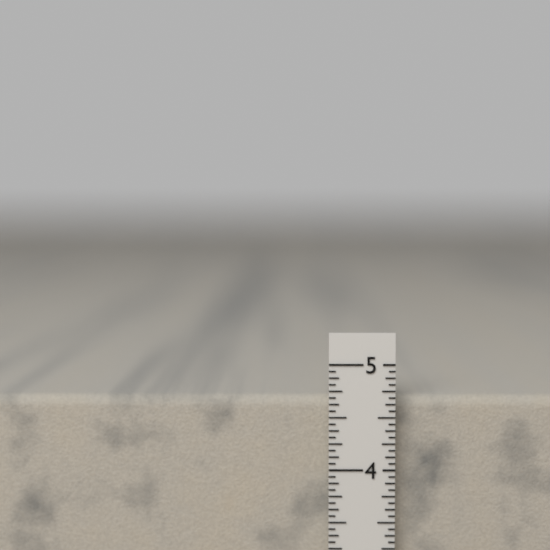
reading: 4.6875 in
